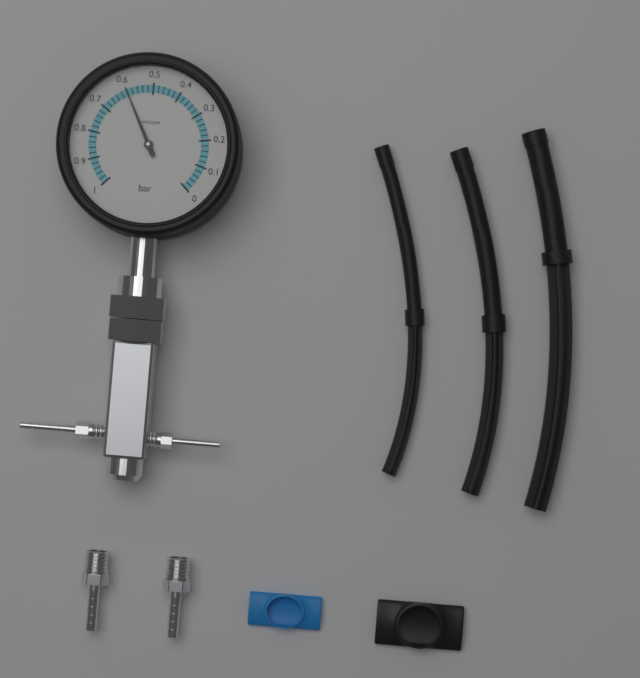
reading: 0.60 bar
